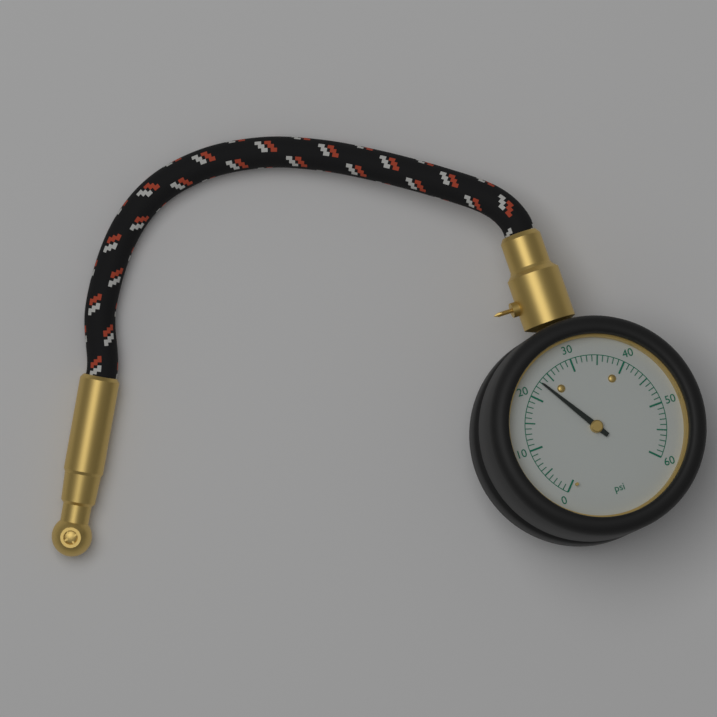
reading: 23 psi
